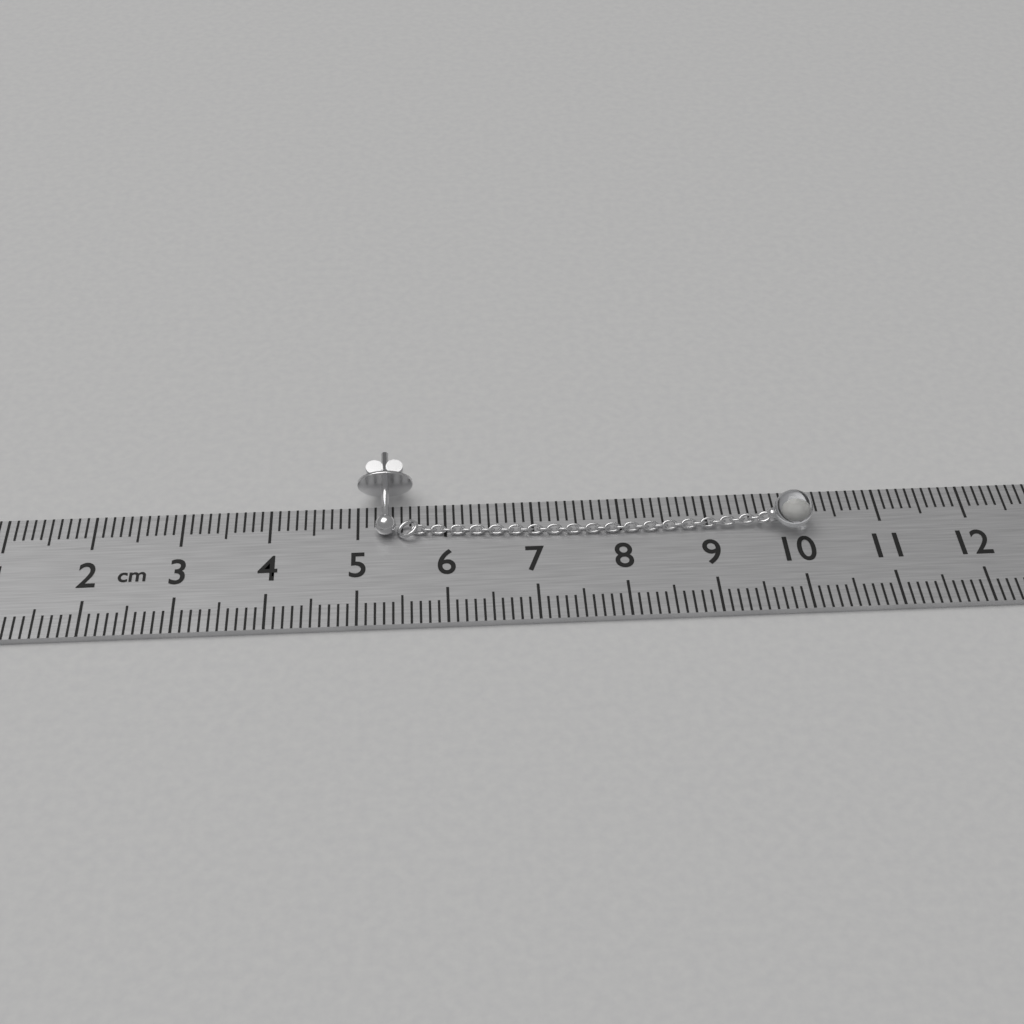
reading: 10.2 cm
